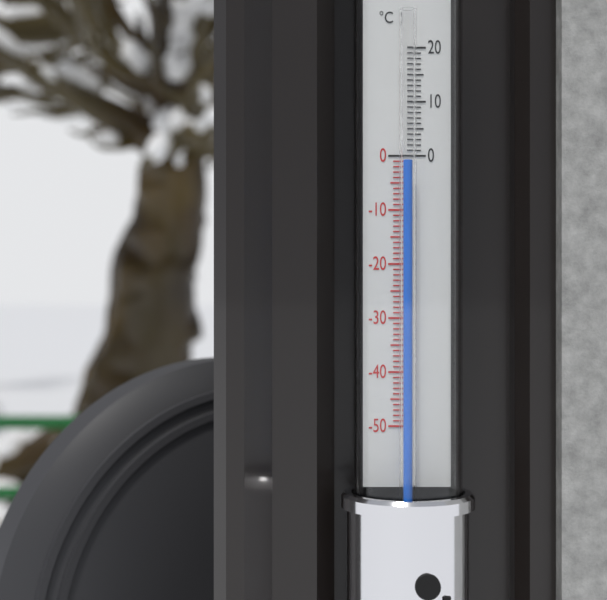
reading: -1 °C
